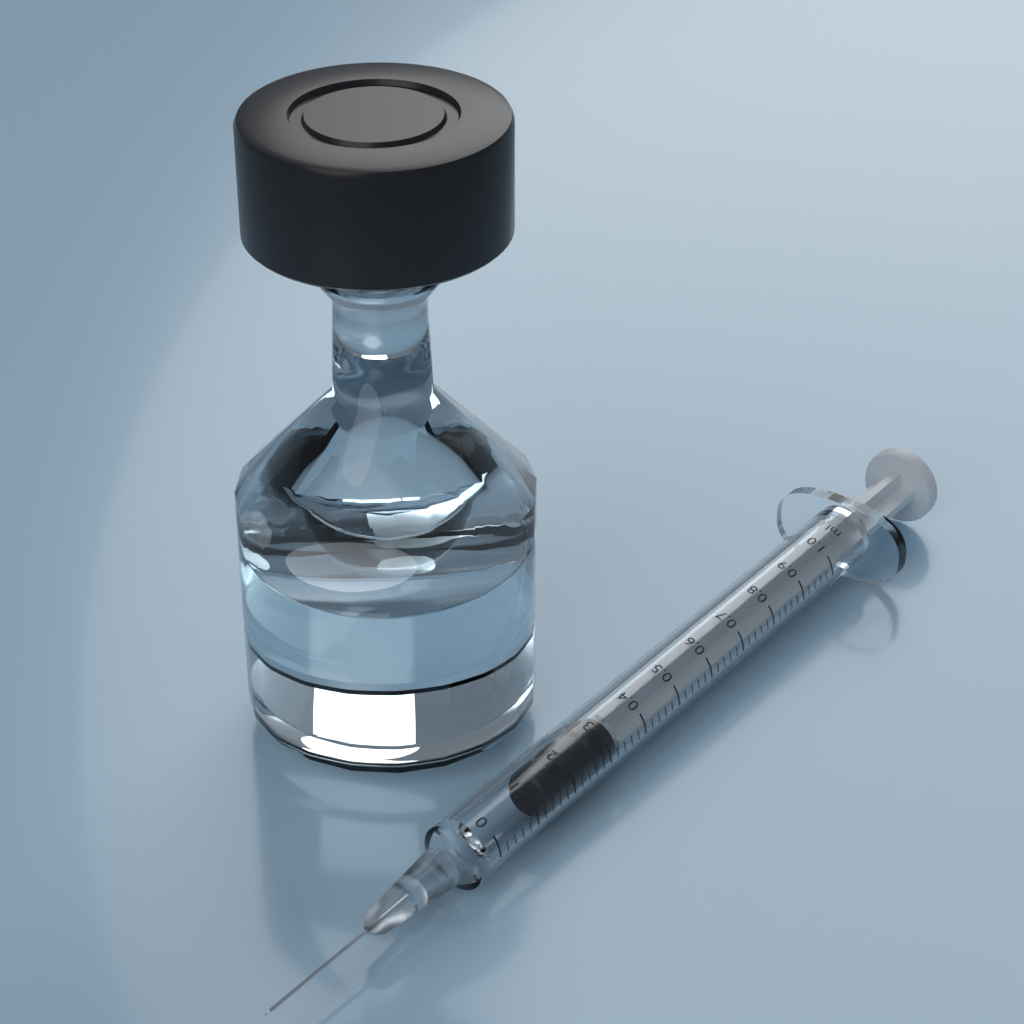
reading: 0.14 ml
